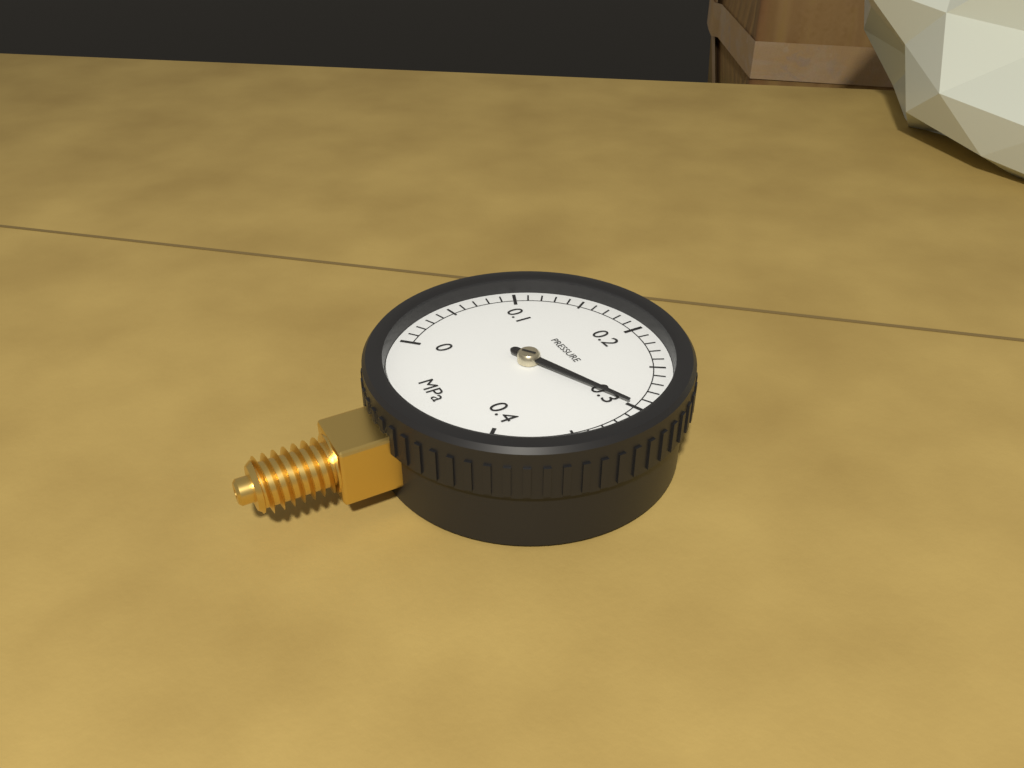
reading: 0.30 MPa
